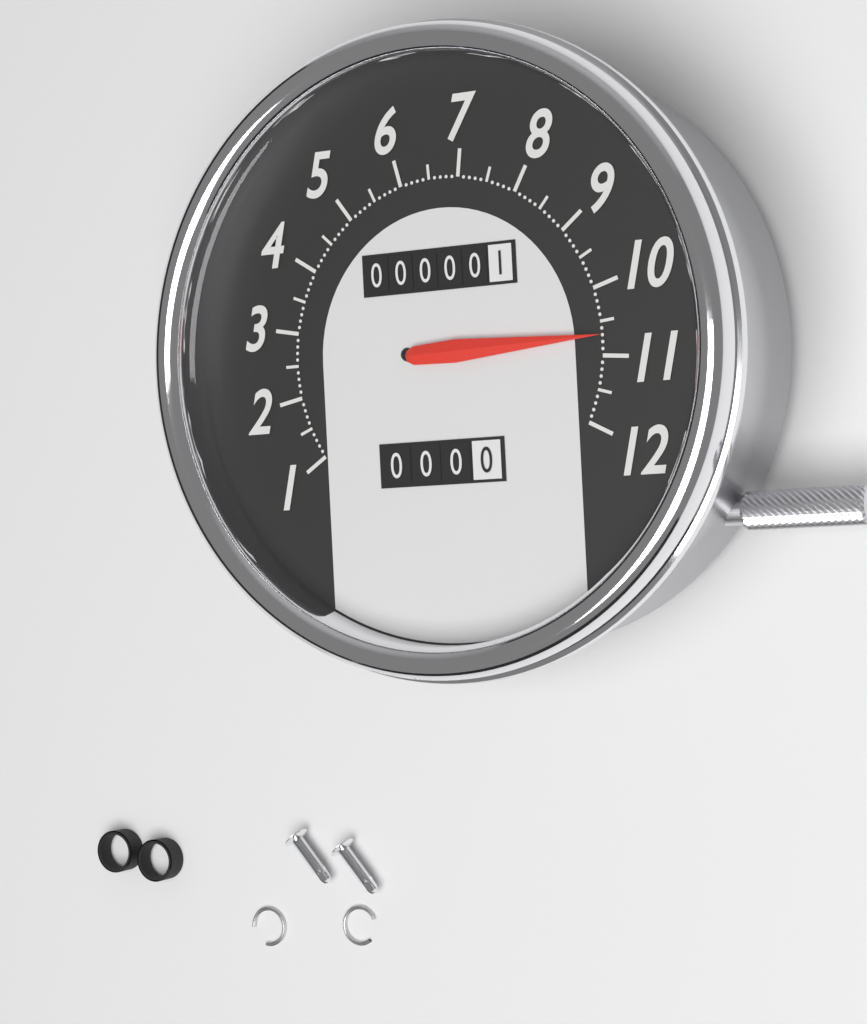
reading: 10.7 (no unit)
